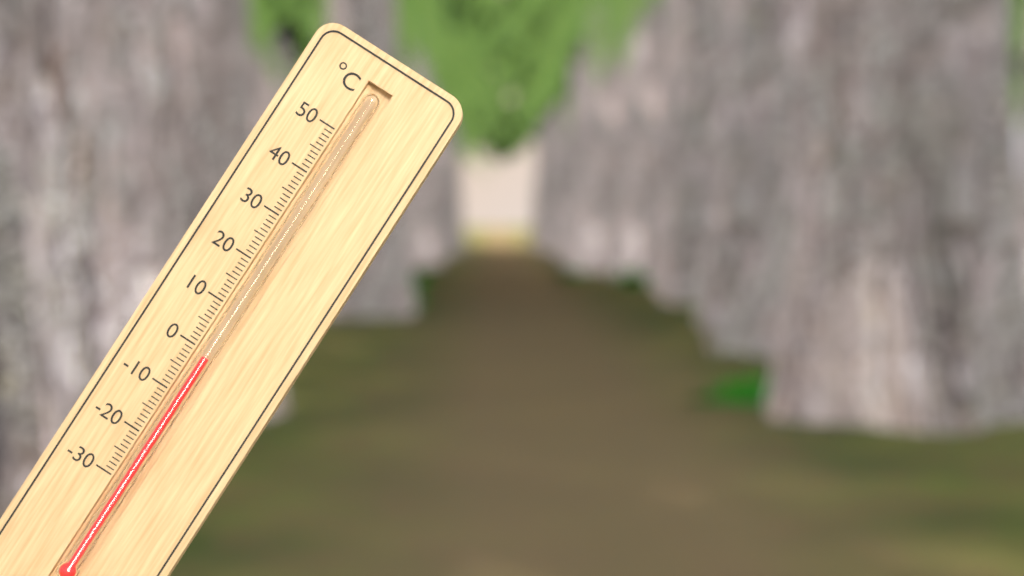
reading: -1 °C
